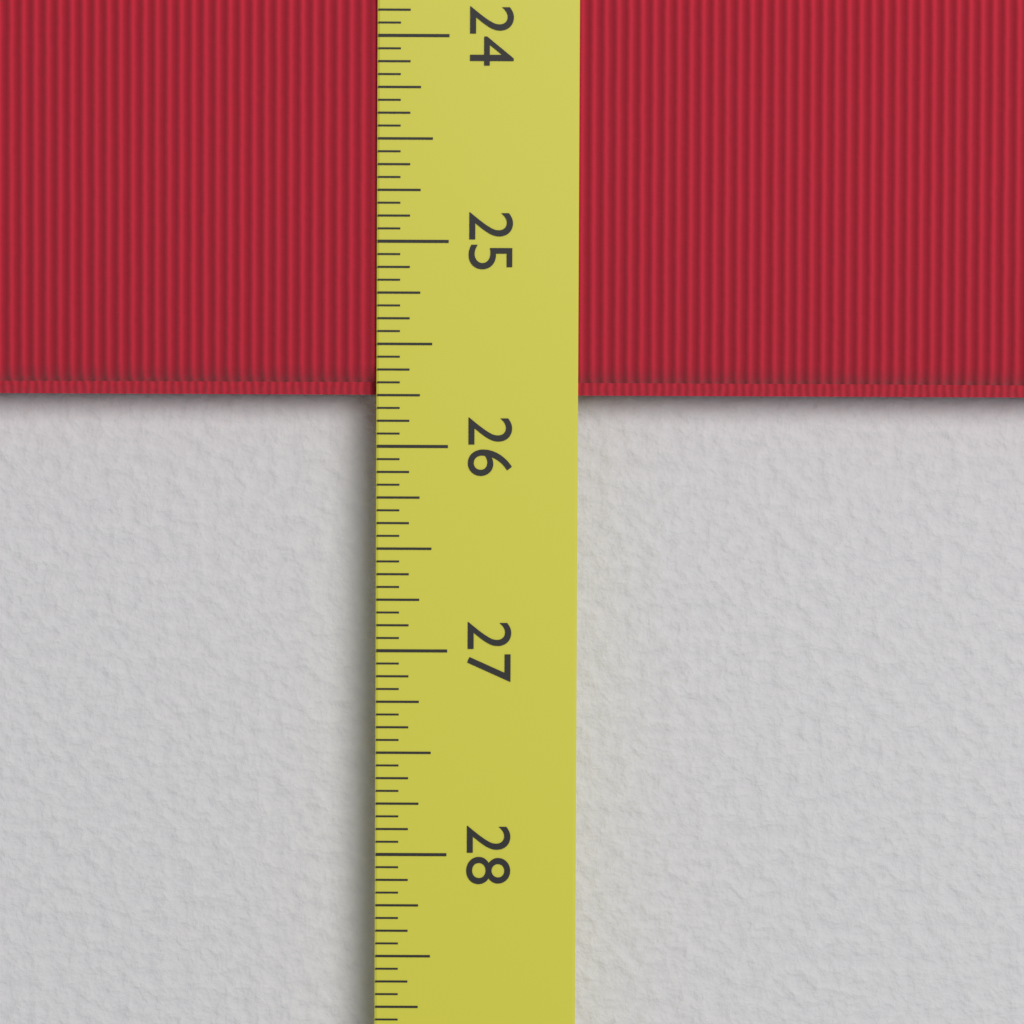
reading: 25.7500 in
